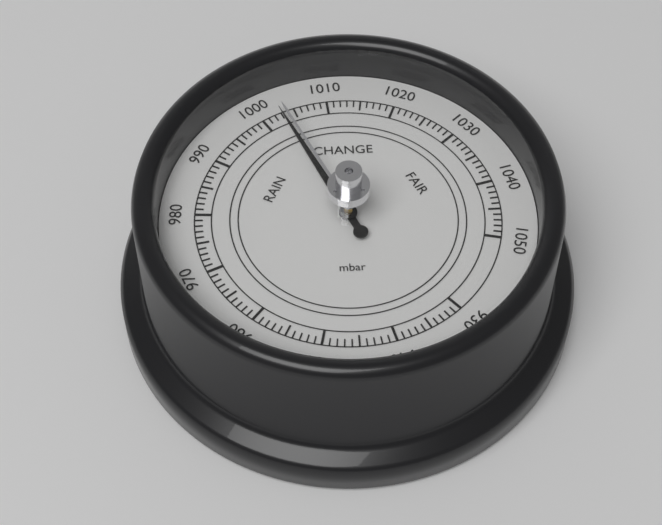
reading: 1003 mbar
